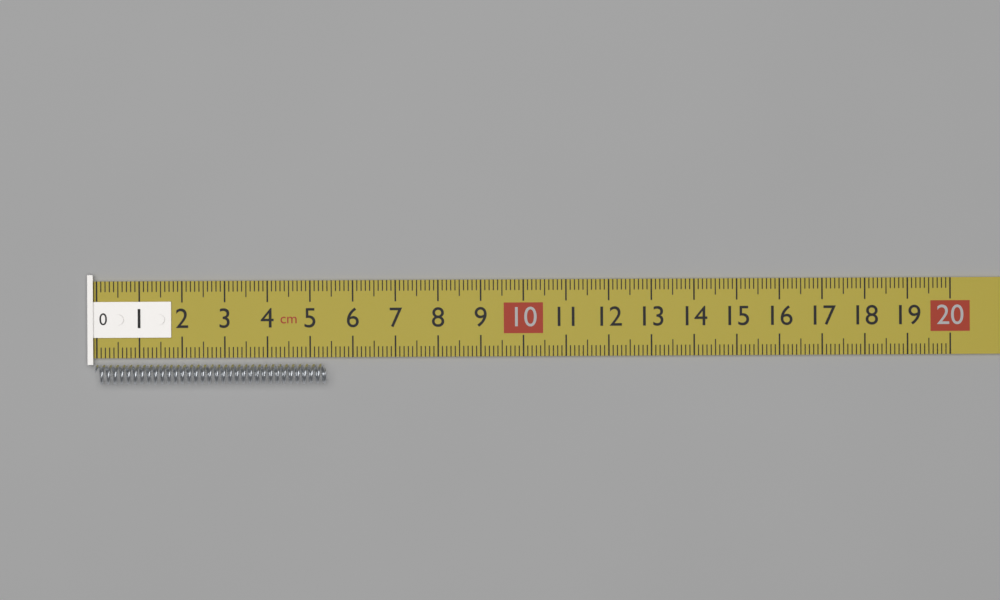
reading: 5.4 cm
